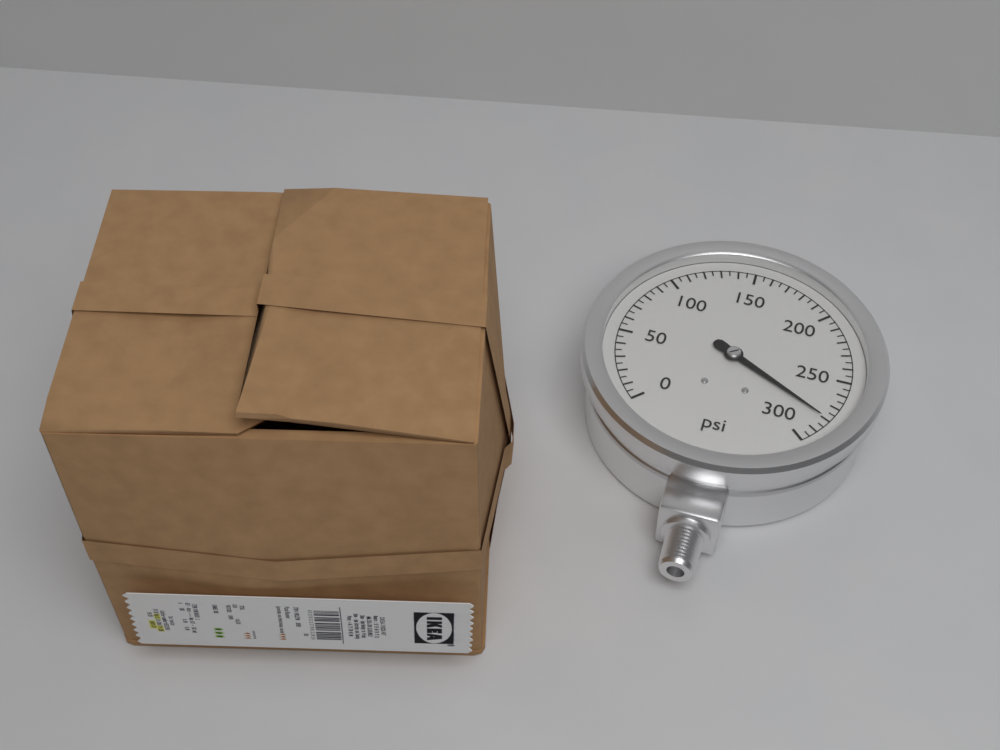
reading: 280 psi
